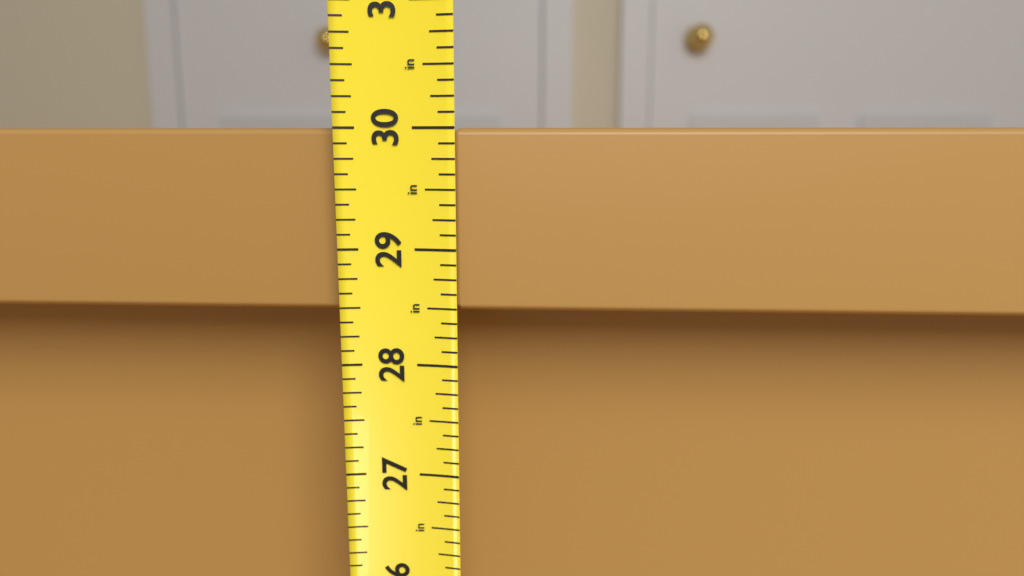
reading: 30.000 in
